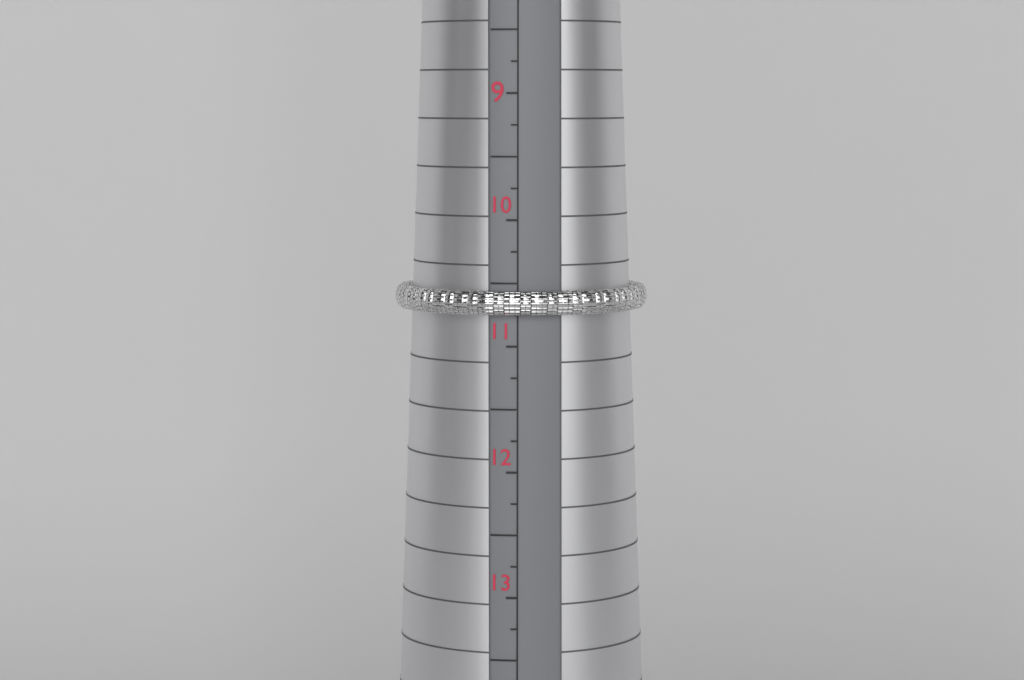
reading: 10.75 (no unit)
